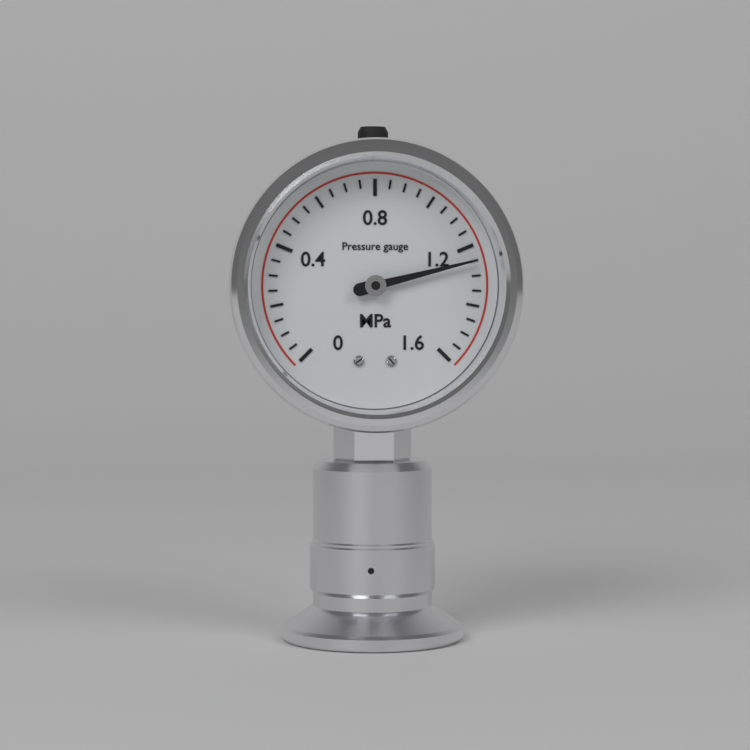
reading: 1.25 MPa
